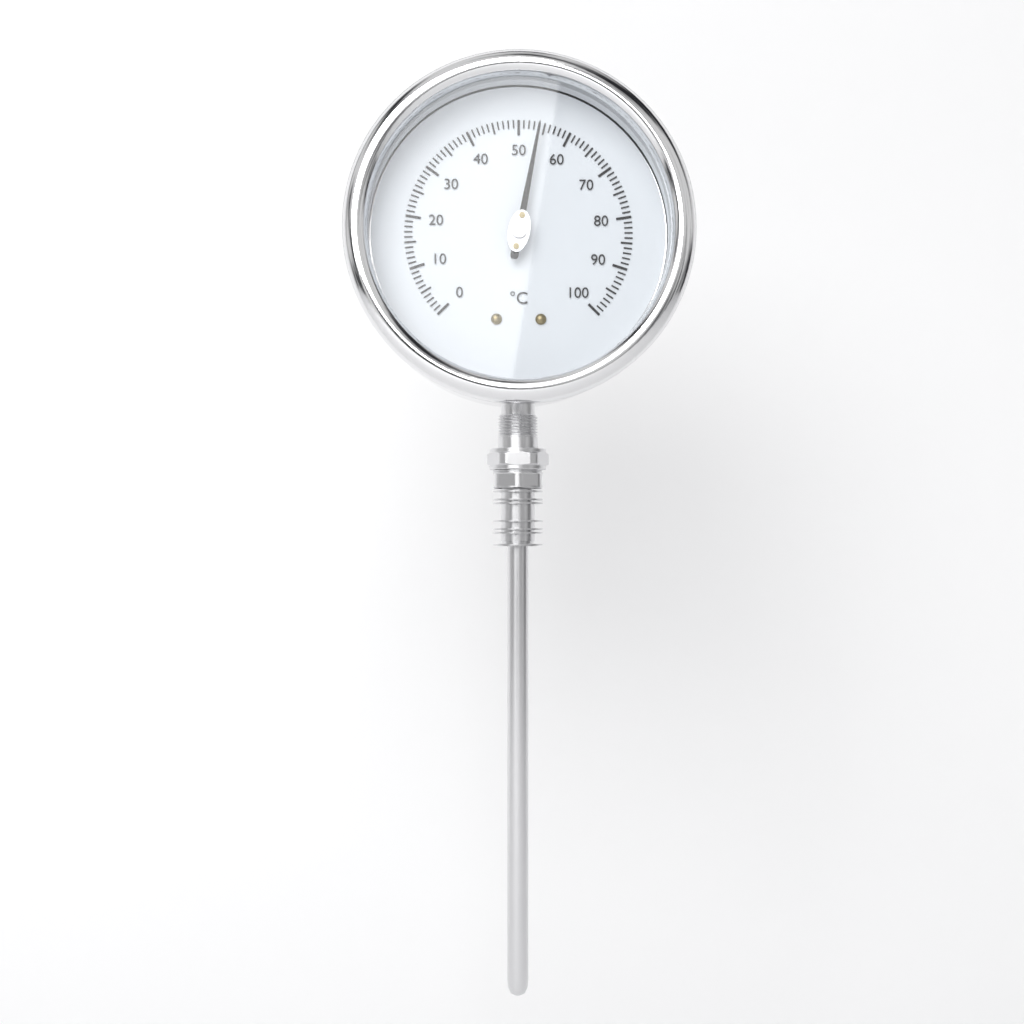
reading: 54 °C
